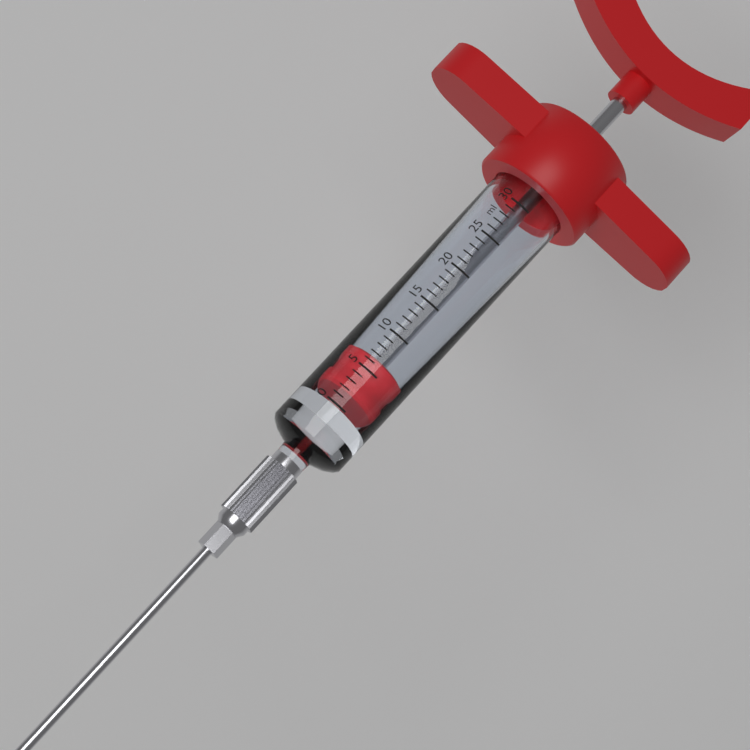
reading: 2 ml
